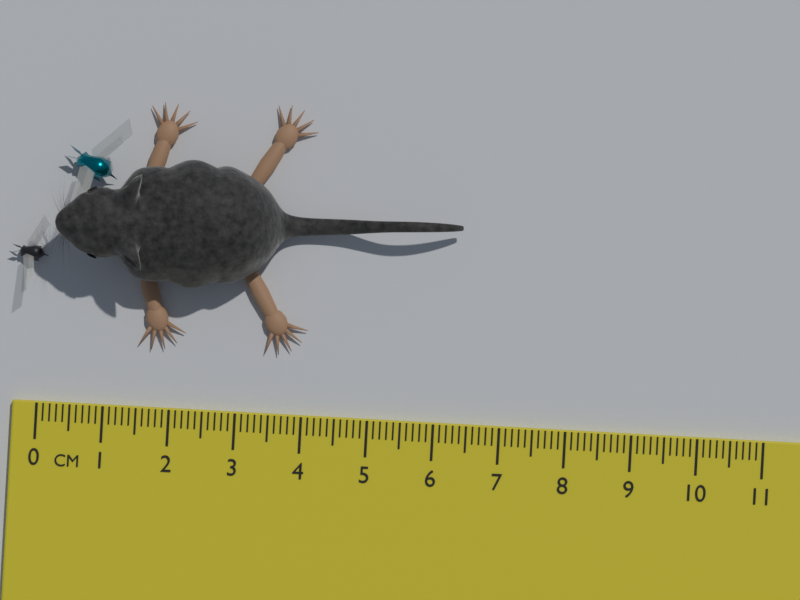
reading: 6.3 cm
